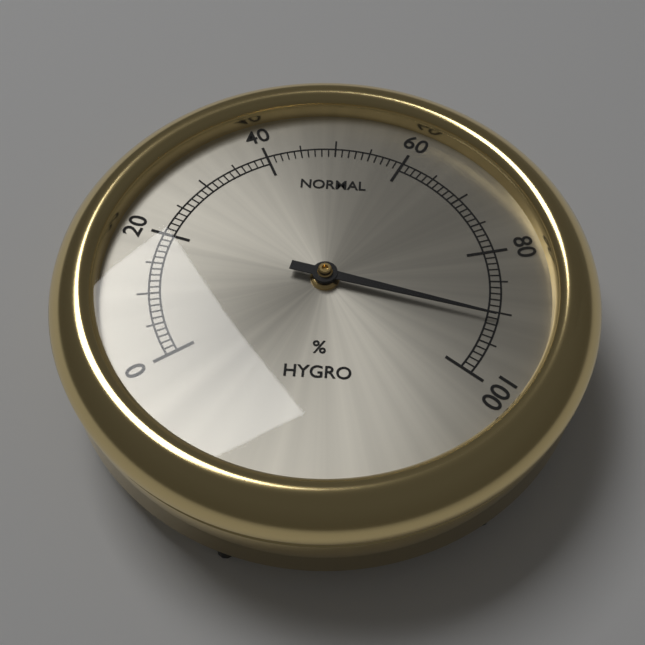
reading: 91 %
